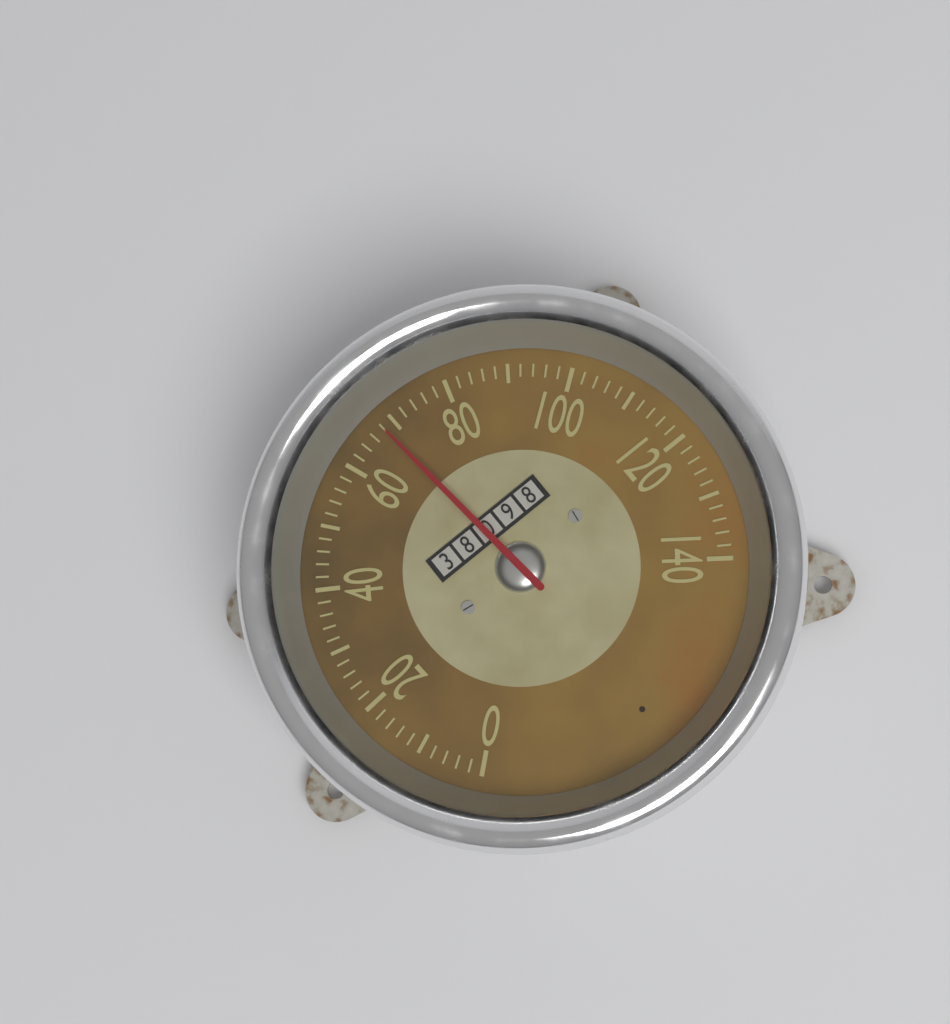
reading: 68 (no unit)
